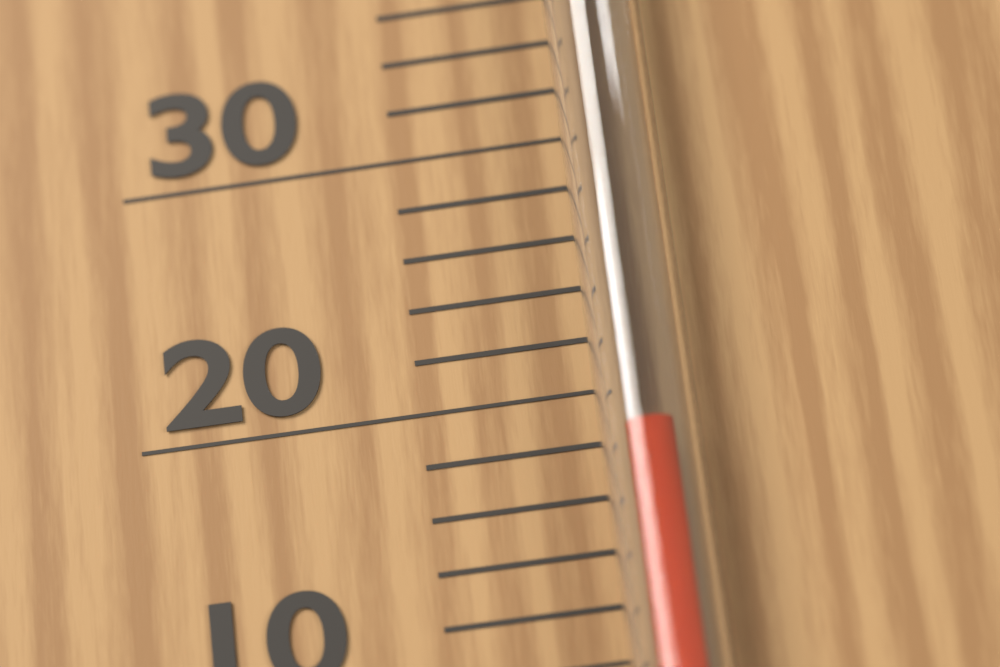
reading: 18 °C
